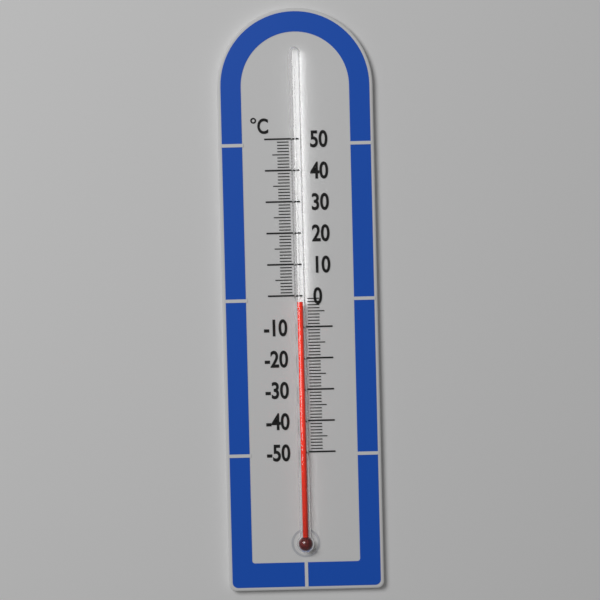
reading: -2 °C
